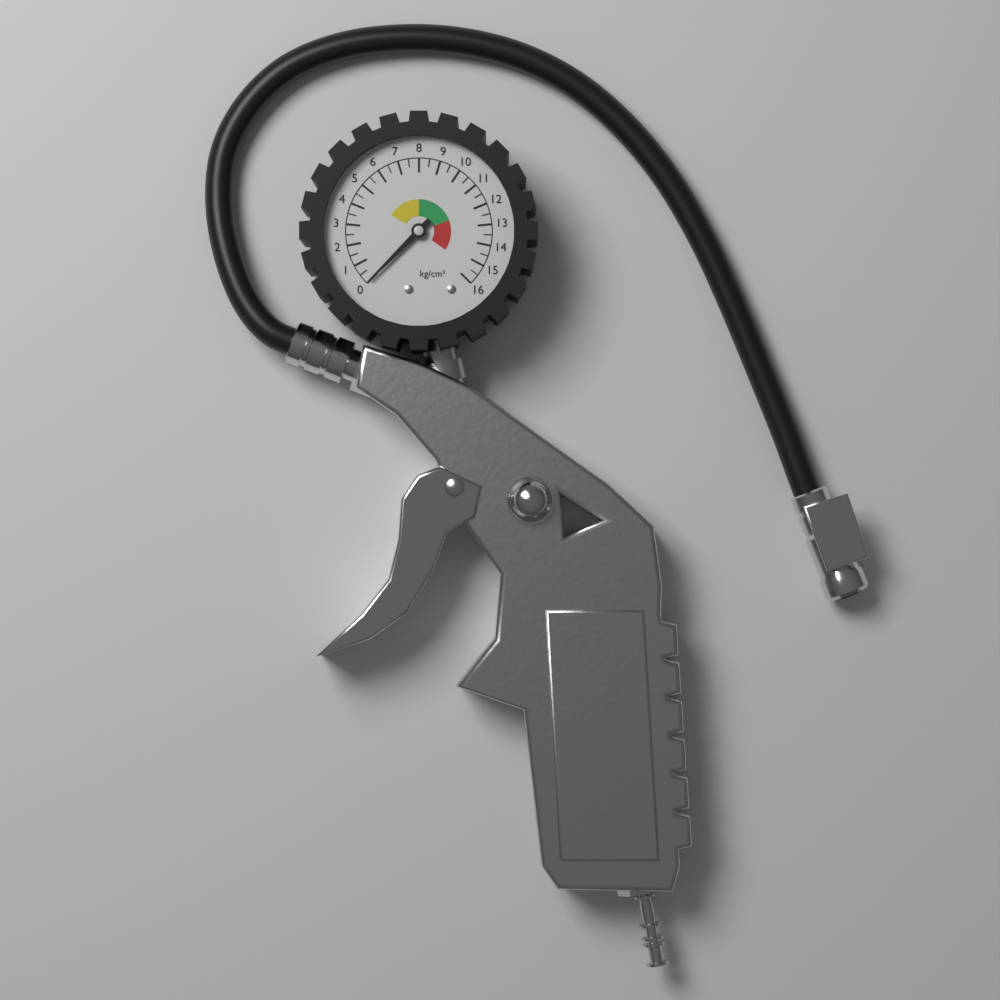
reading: 0.0 kg/cm²
